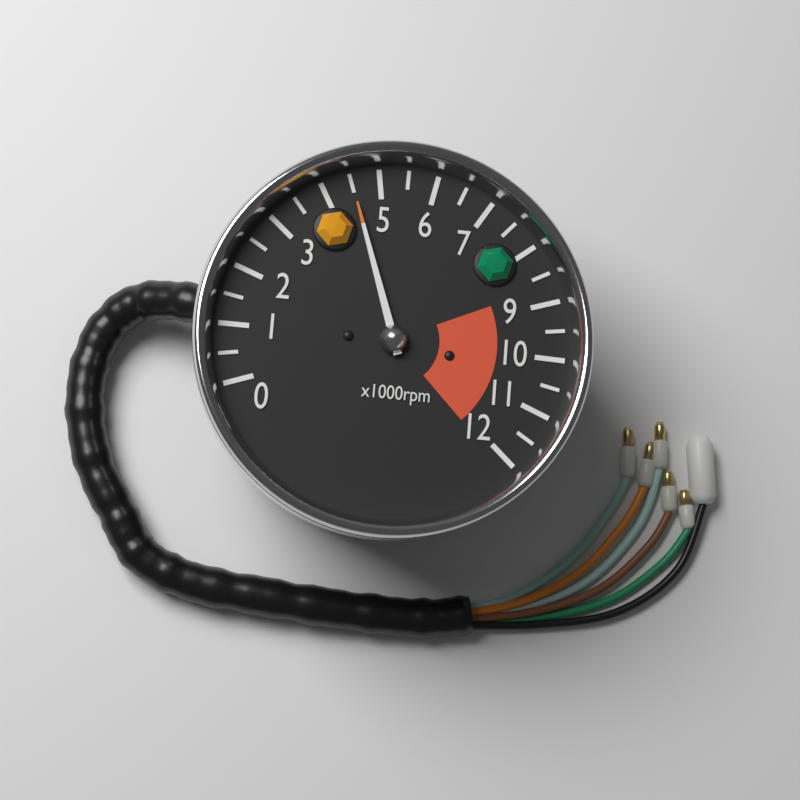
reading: 4500 rpm
